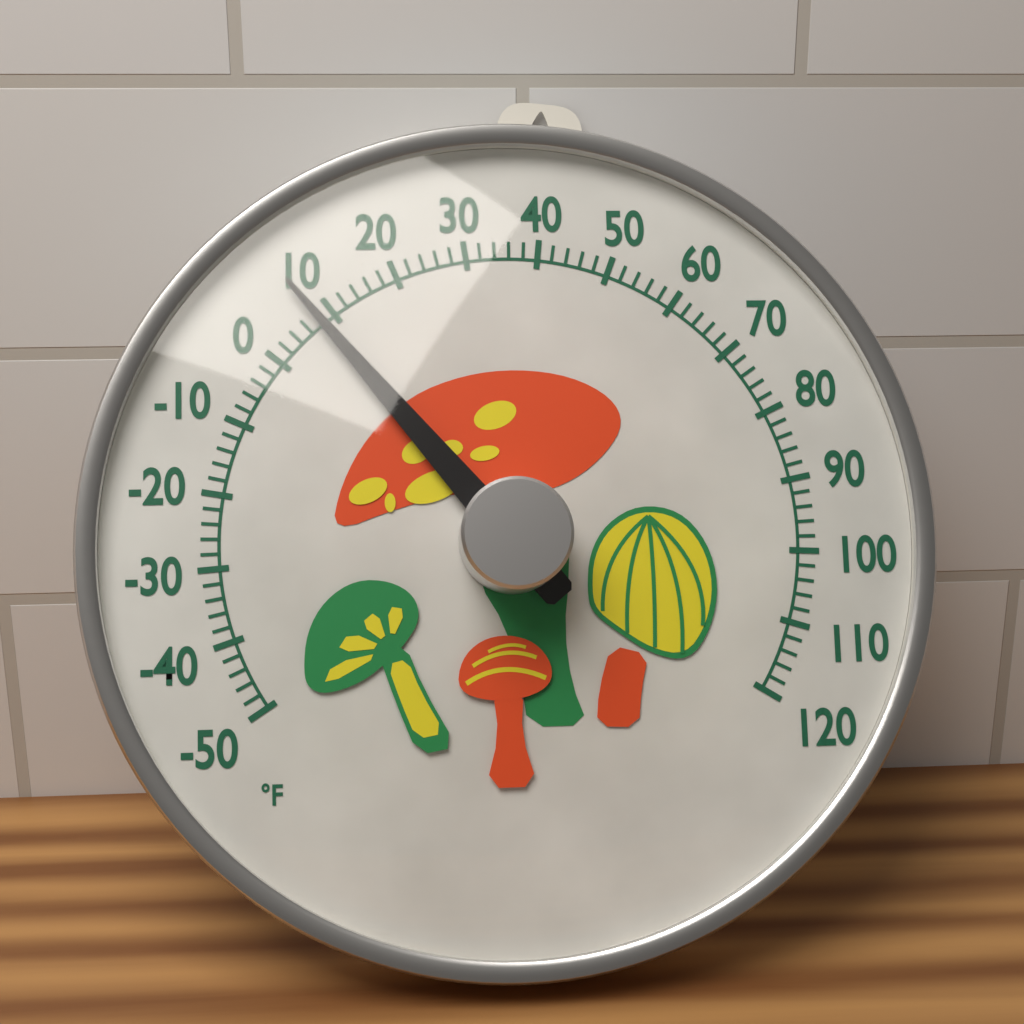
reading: 8 °F
